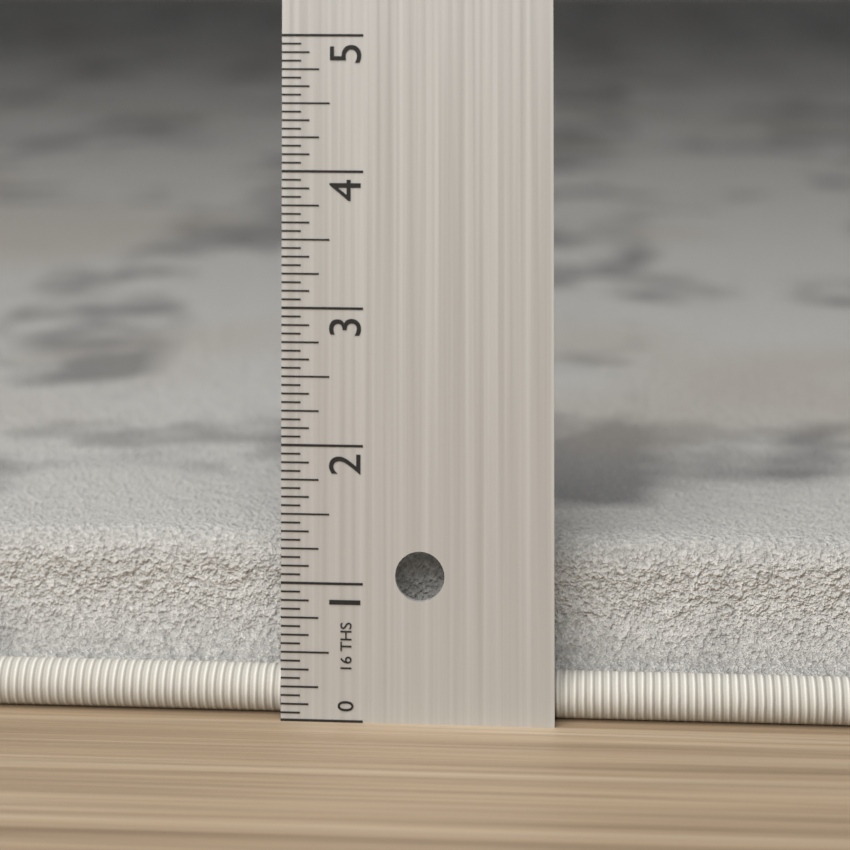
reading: 1.2500 in
